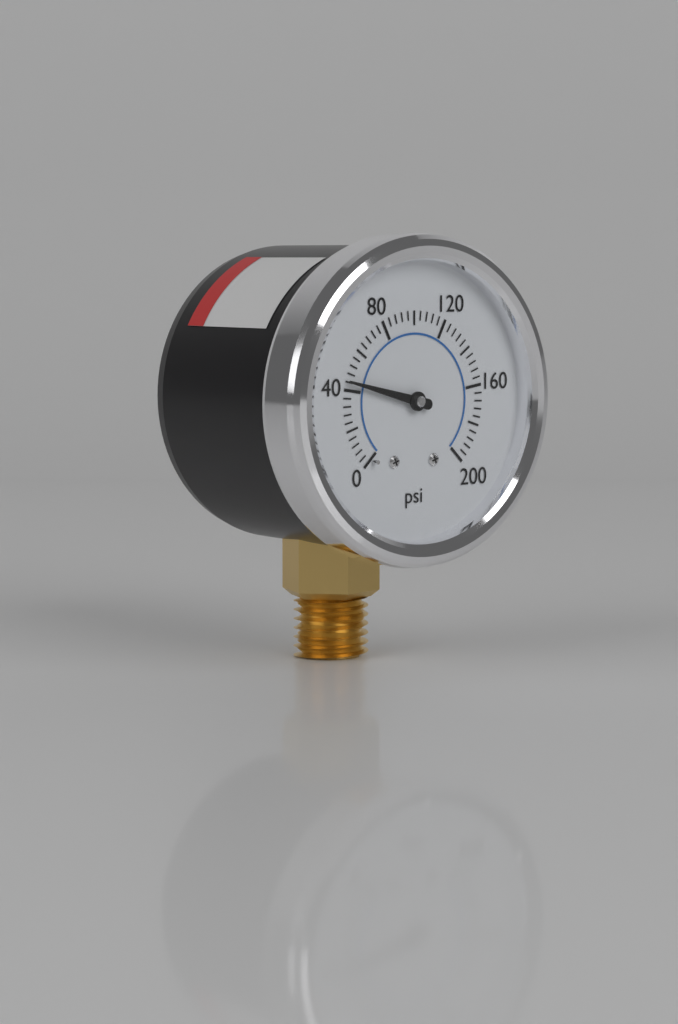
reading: 44 psi
